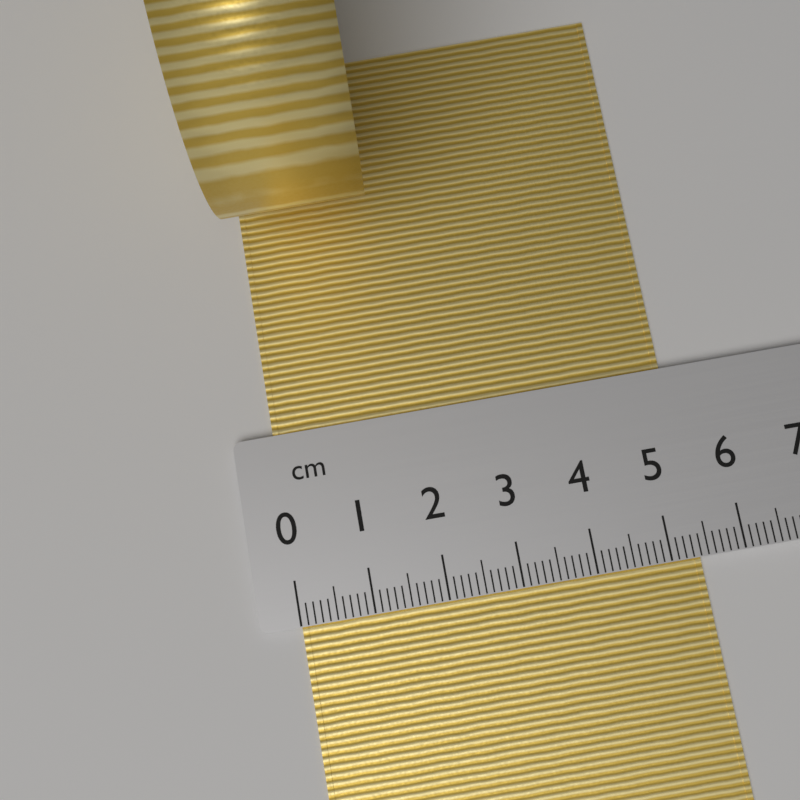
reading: 5.4 cm
